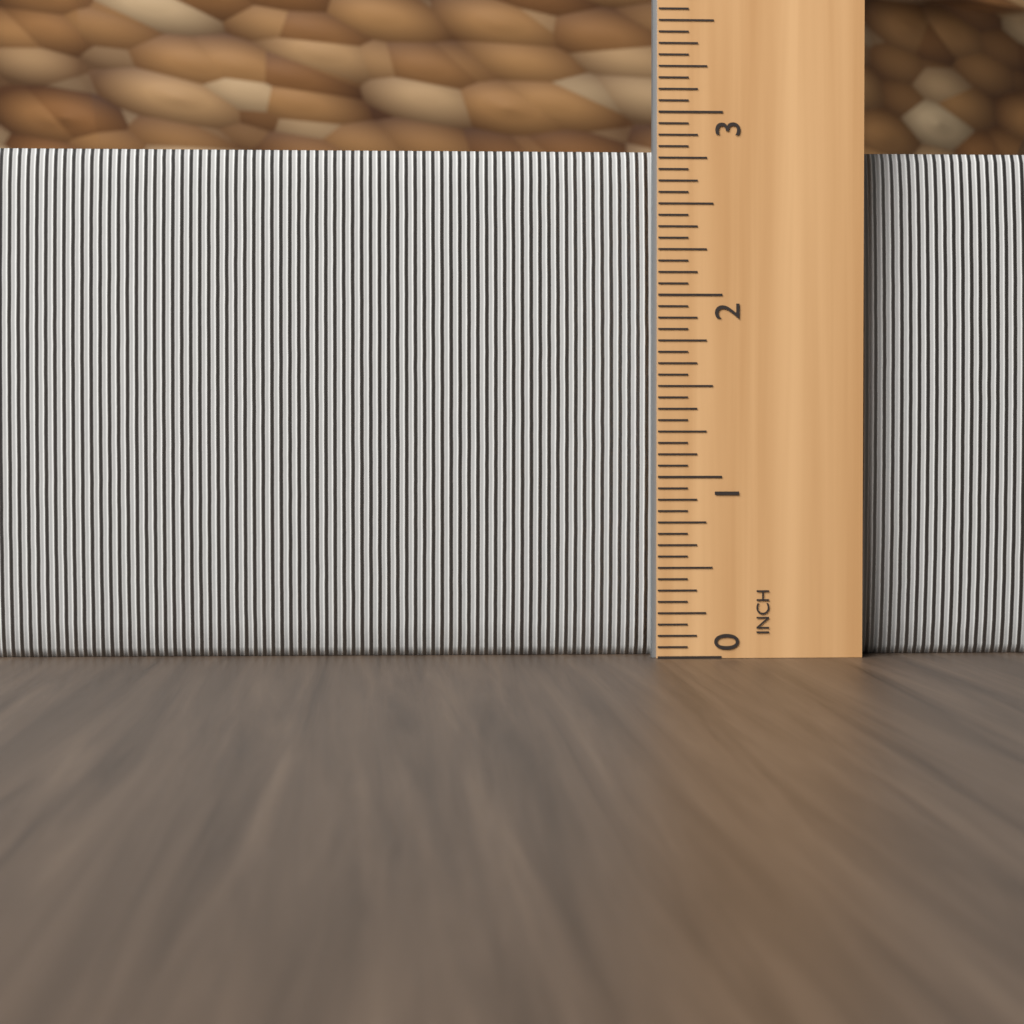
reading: 2.8125 in
